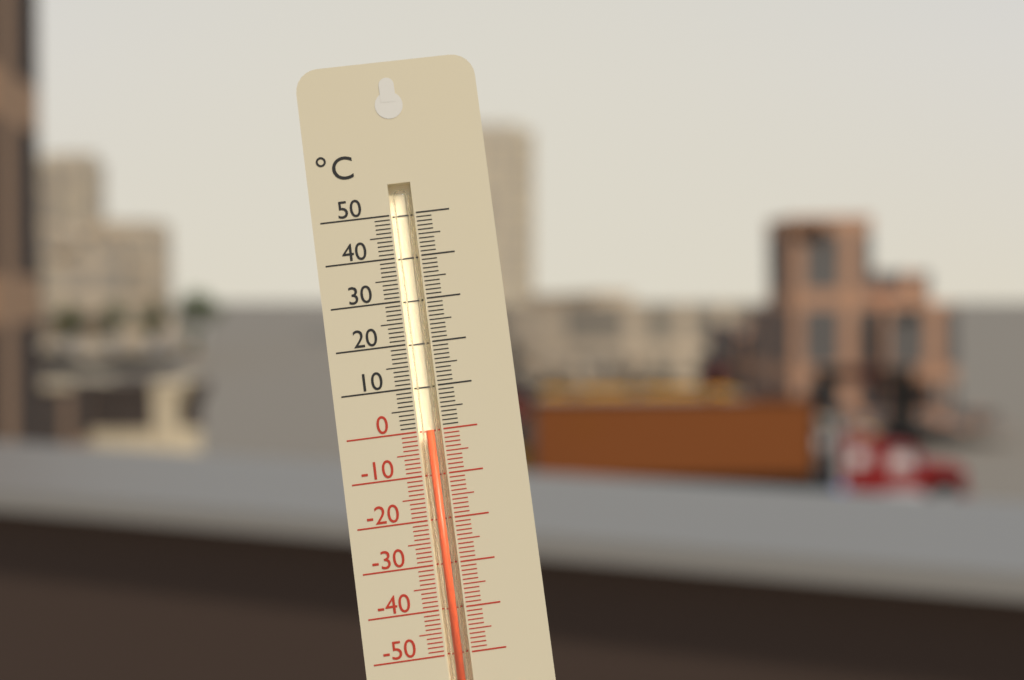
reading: 0 °C
